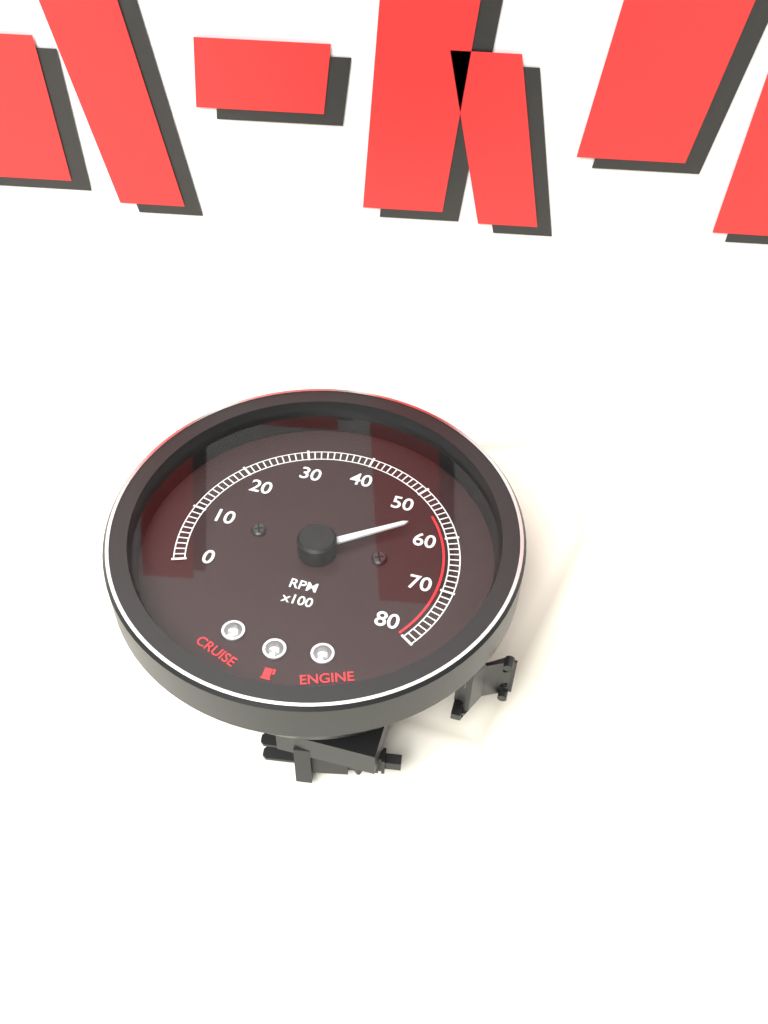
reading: 5600 RPM
